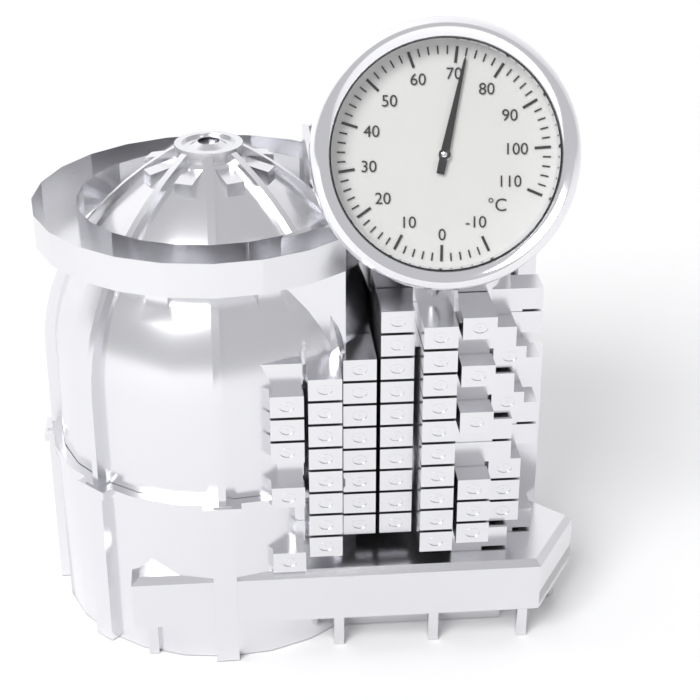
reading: 72 °C
